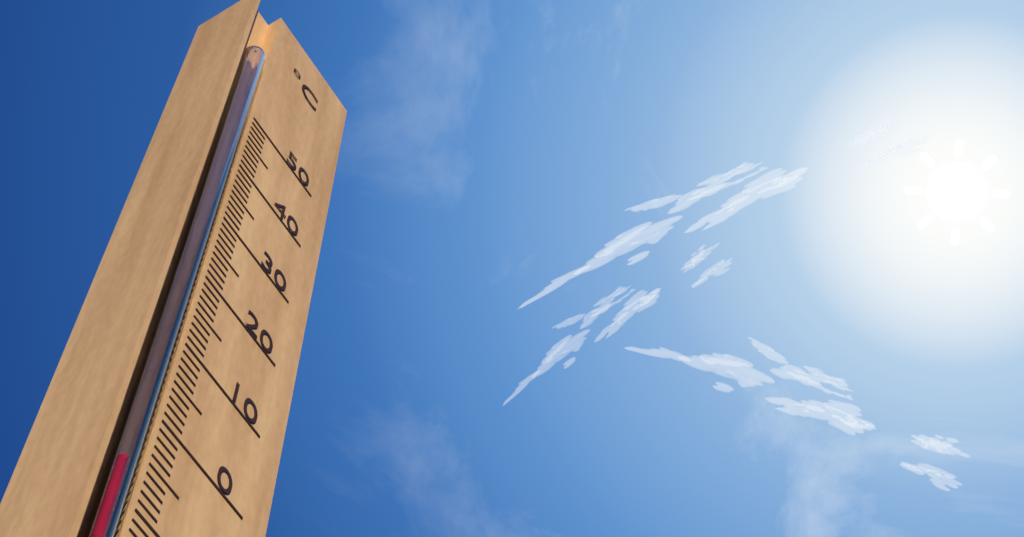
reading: -7 °C
